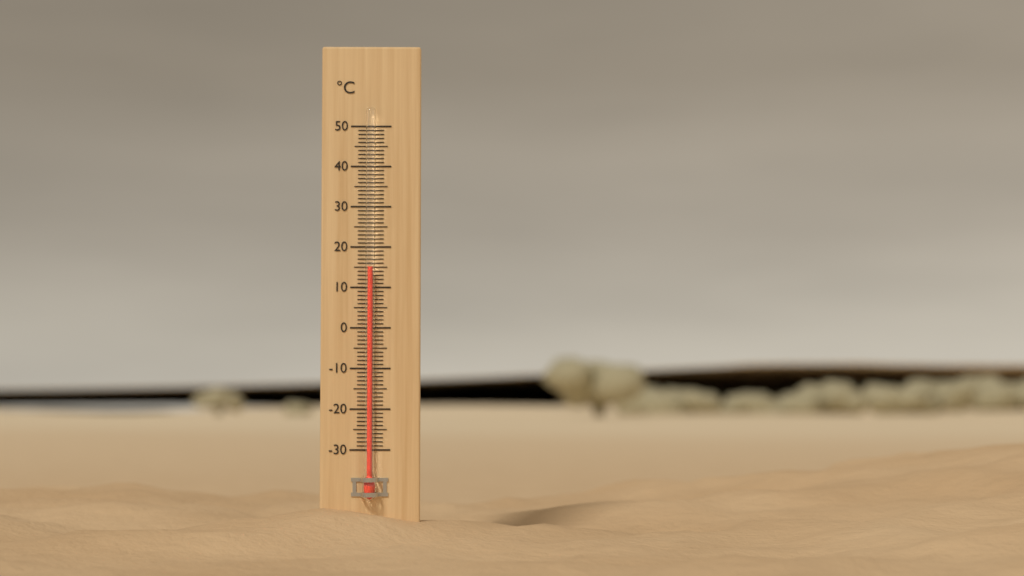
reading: 15 °C
